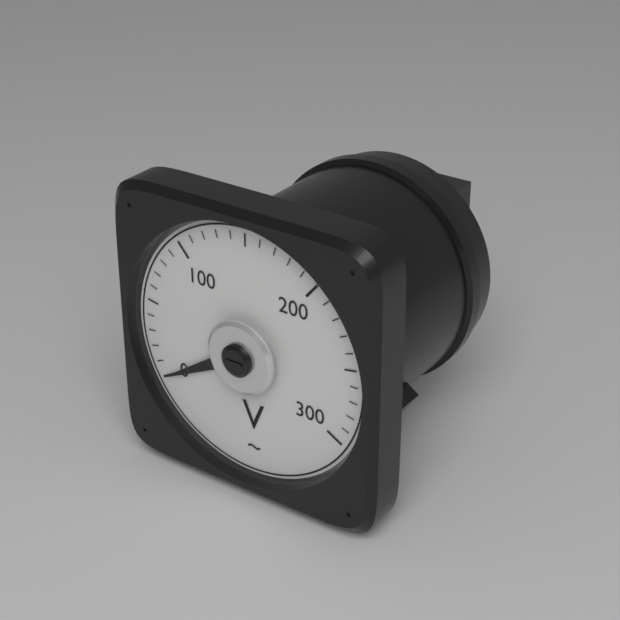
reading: 0 V
